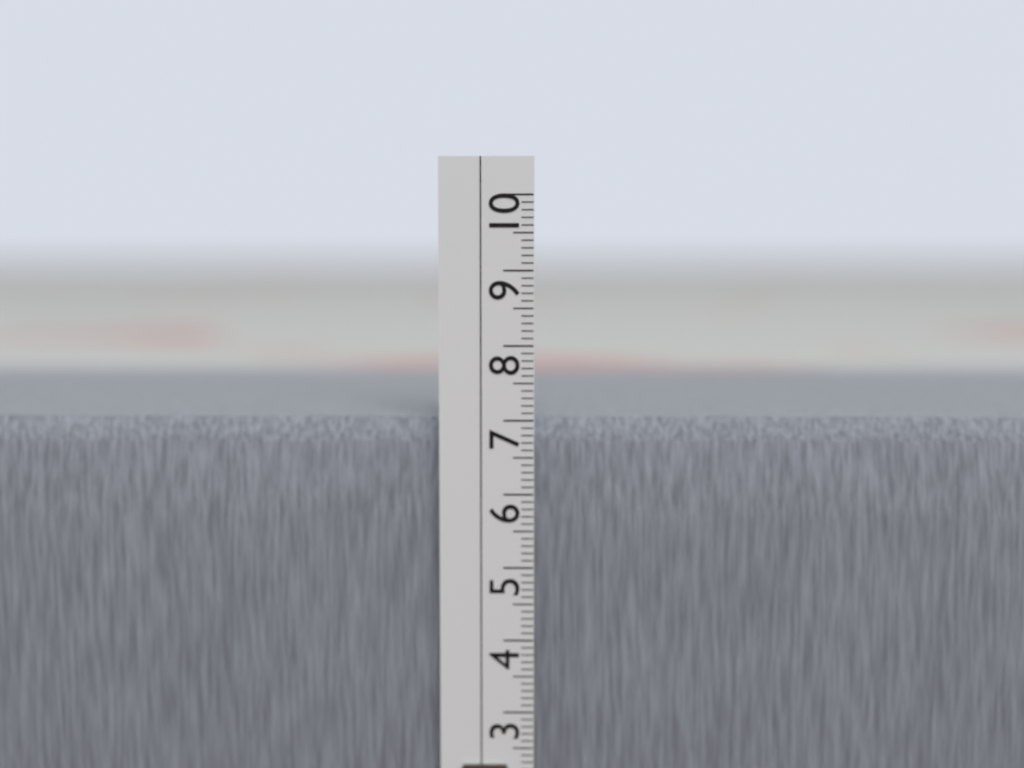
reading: 7.0 cm
